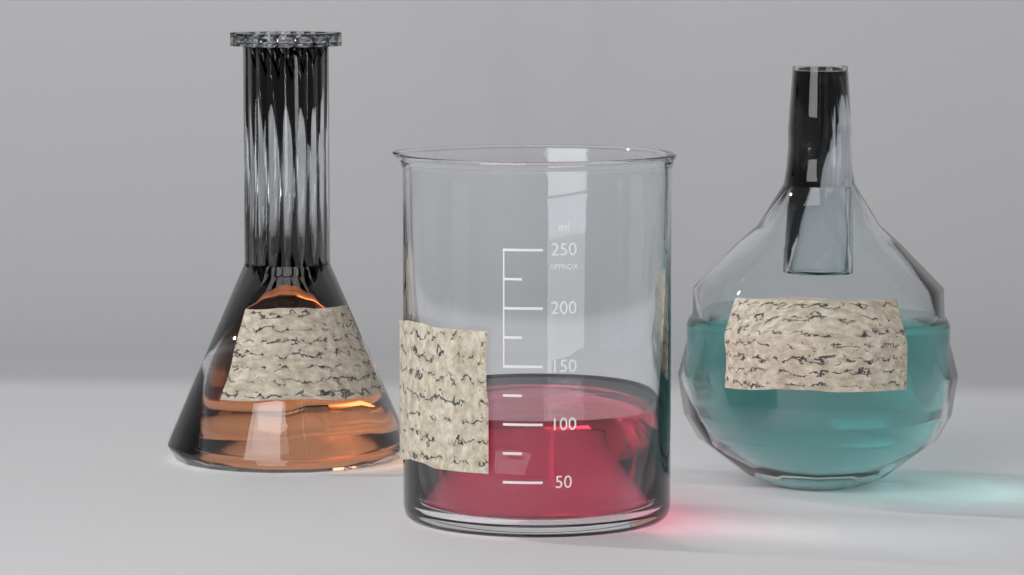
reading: 100 ml
